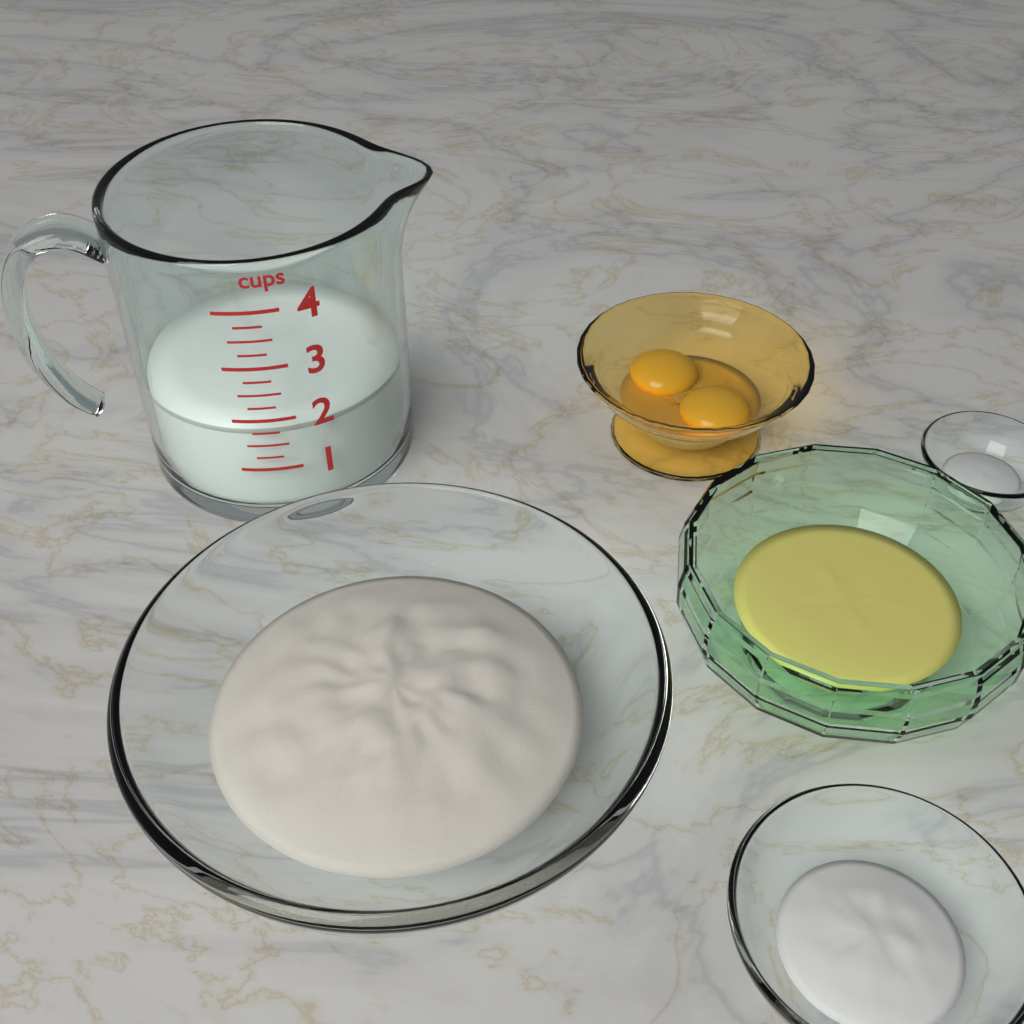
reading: 1.75 cups
